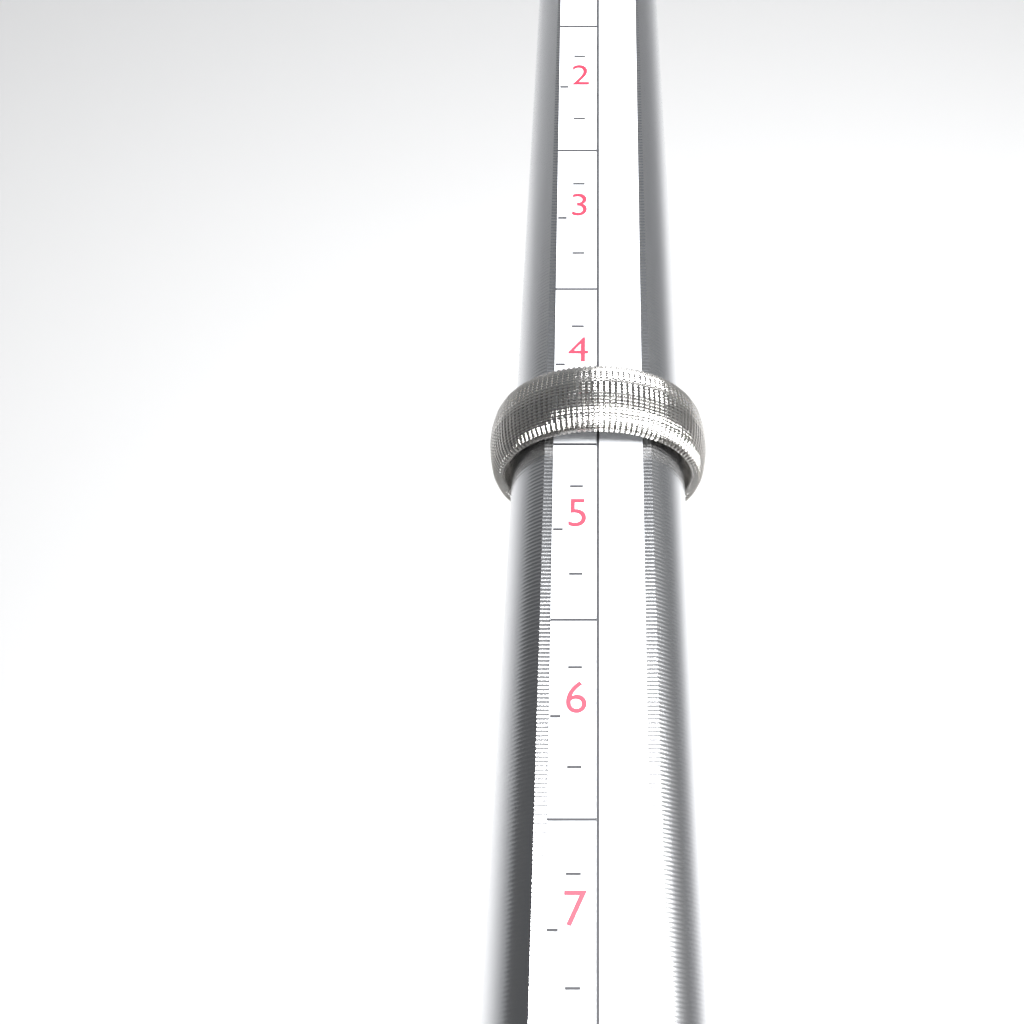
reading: 4.50 (no unit)
